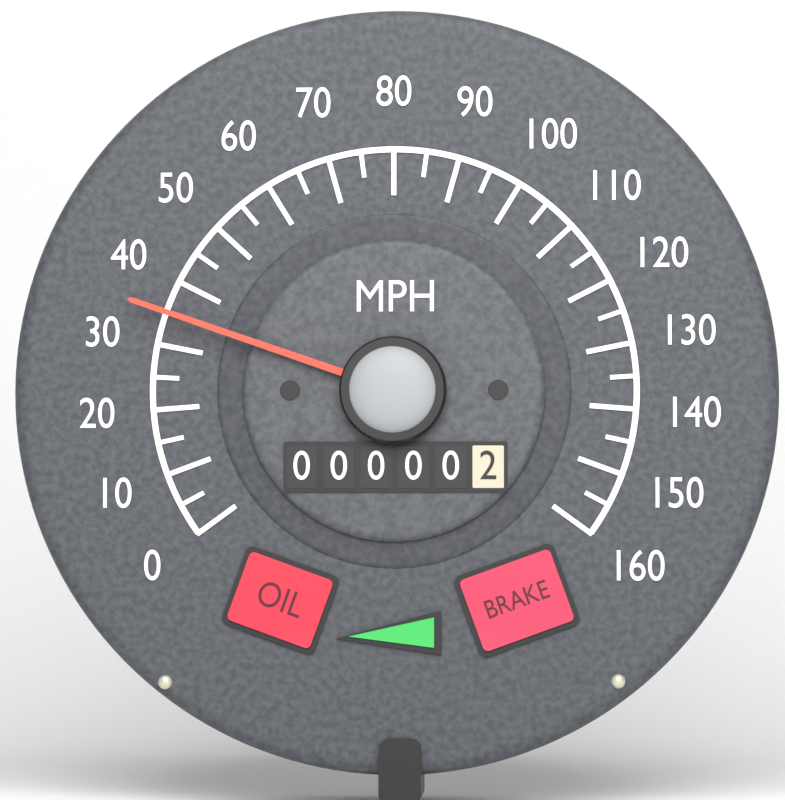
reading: 35 MPH
